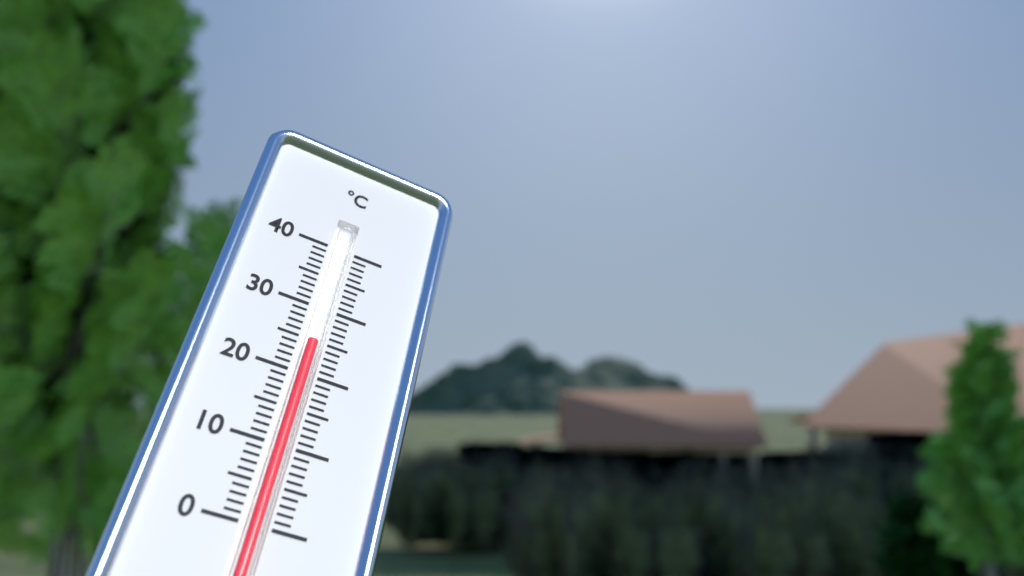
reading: 25 °C
